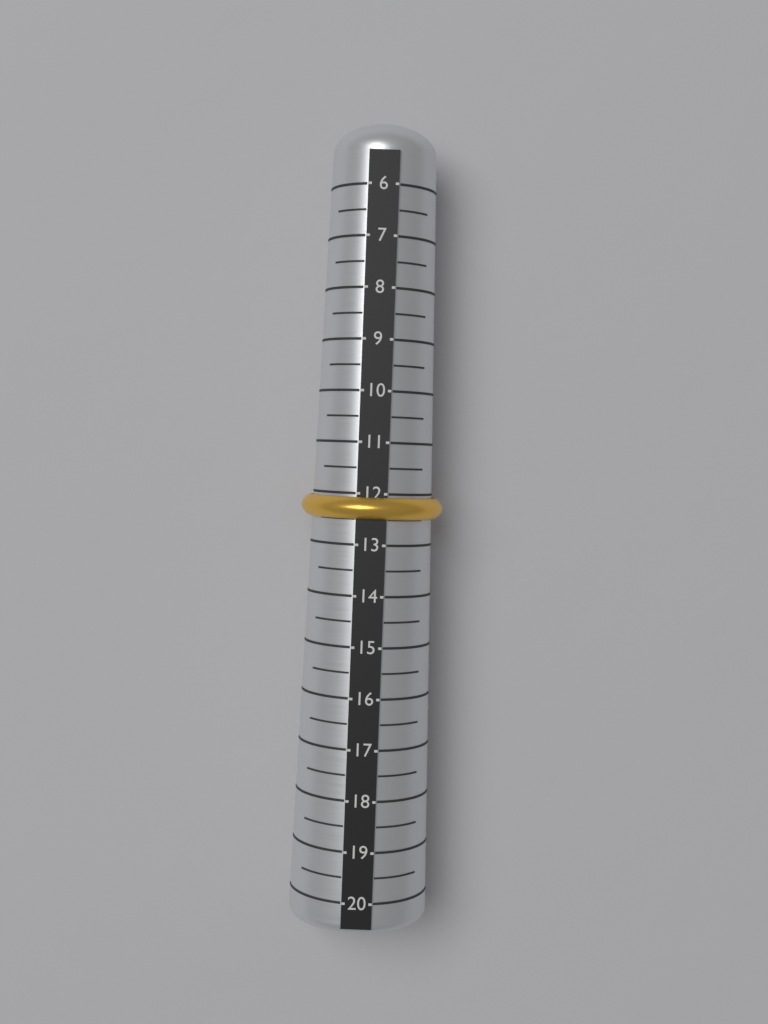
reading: 12.5 (no unit)
